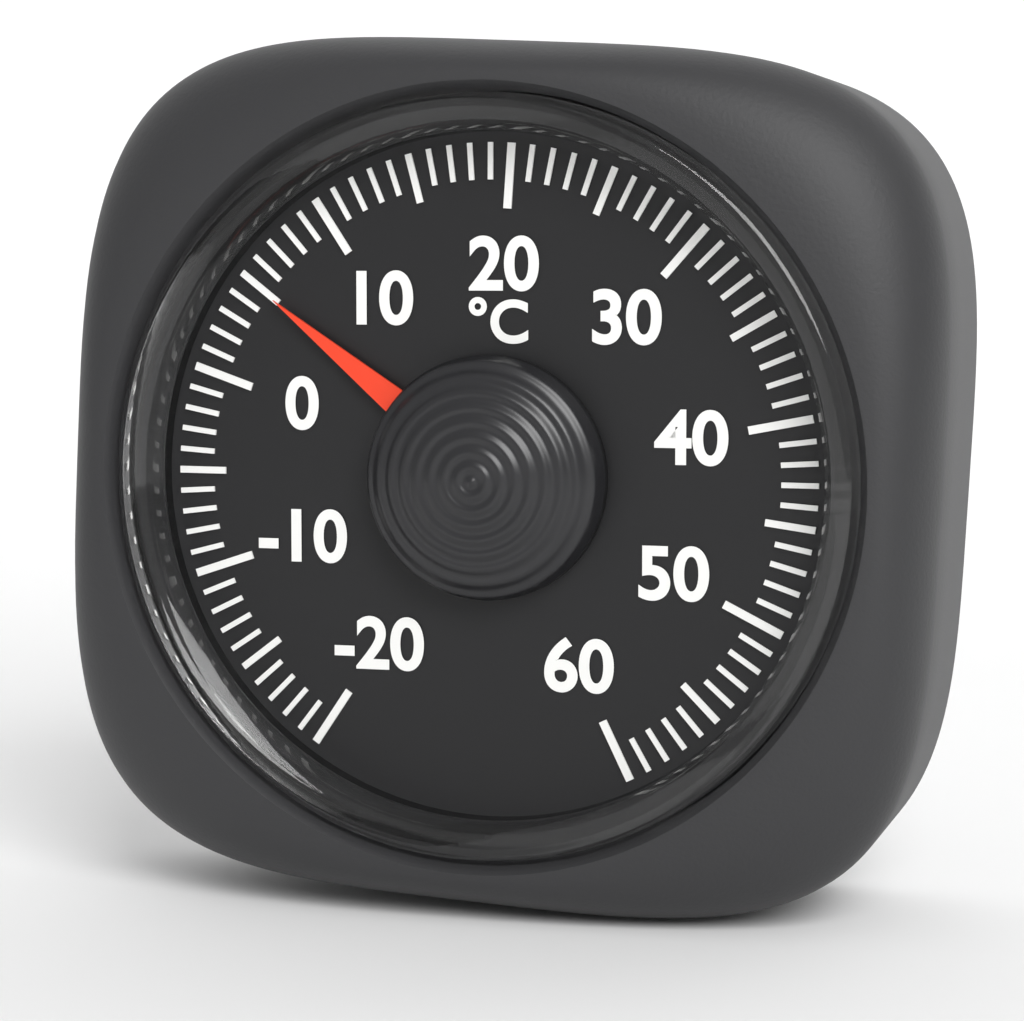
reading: 5 °C
